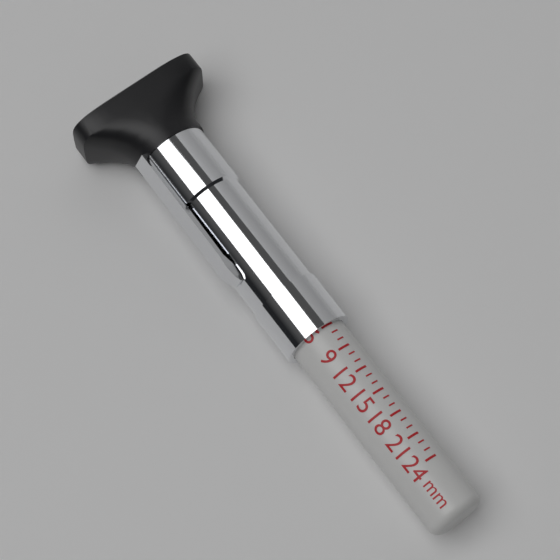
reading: 6 mm
